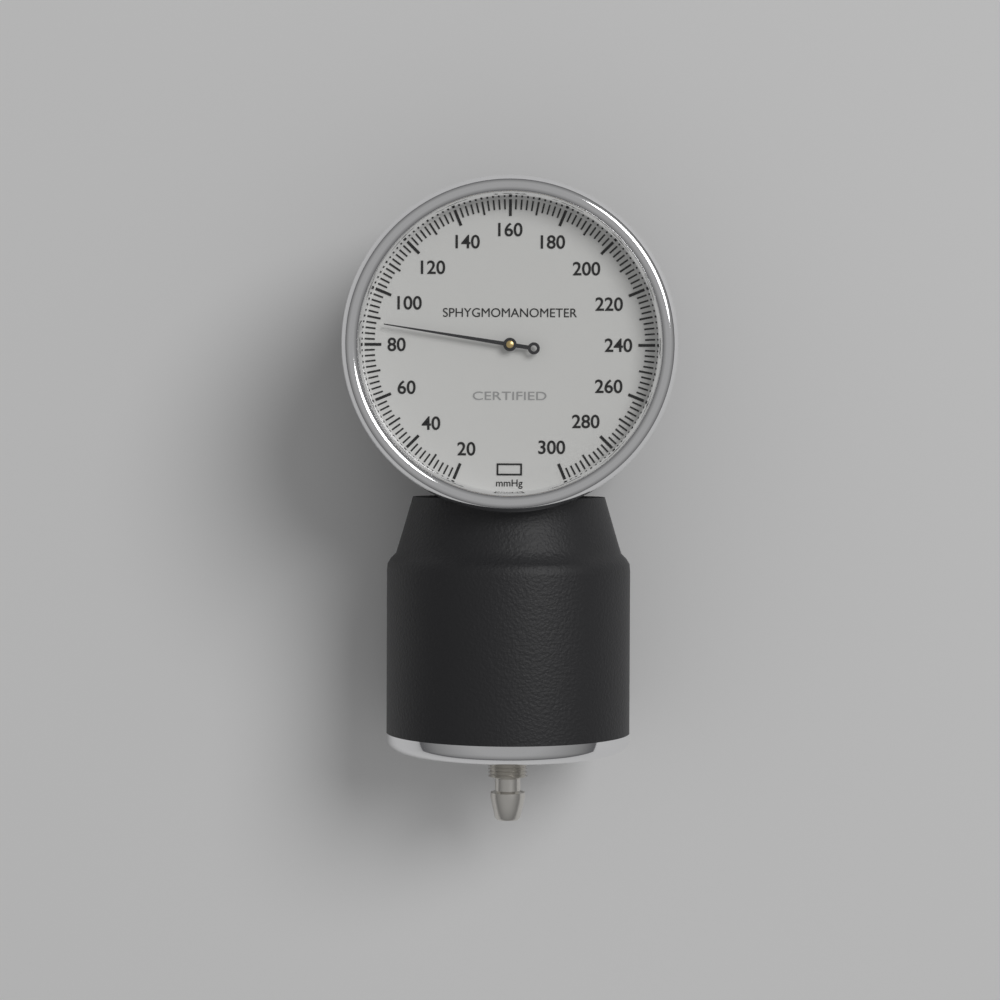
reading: 88 mmHg
